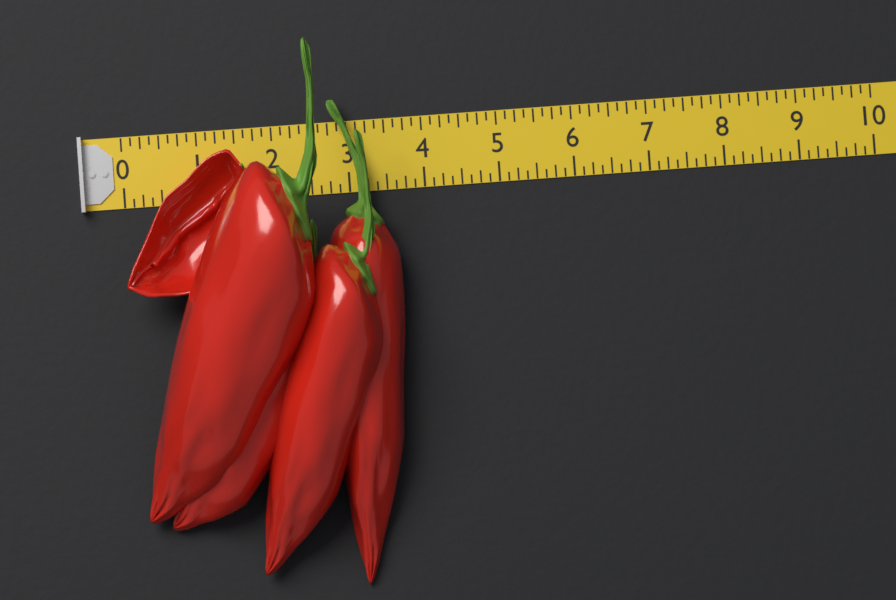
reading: 3.625 (no unit)
